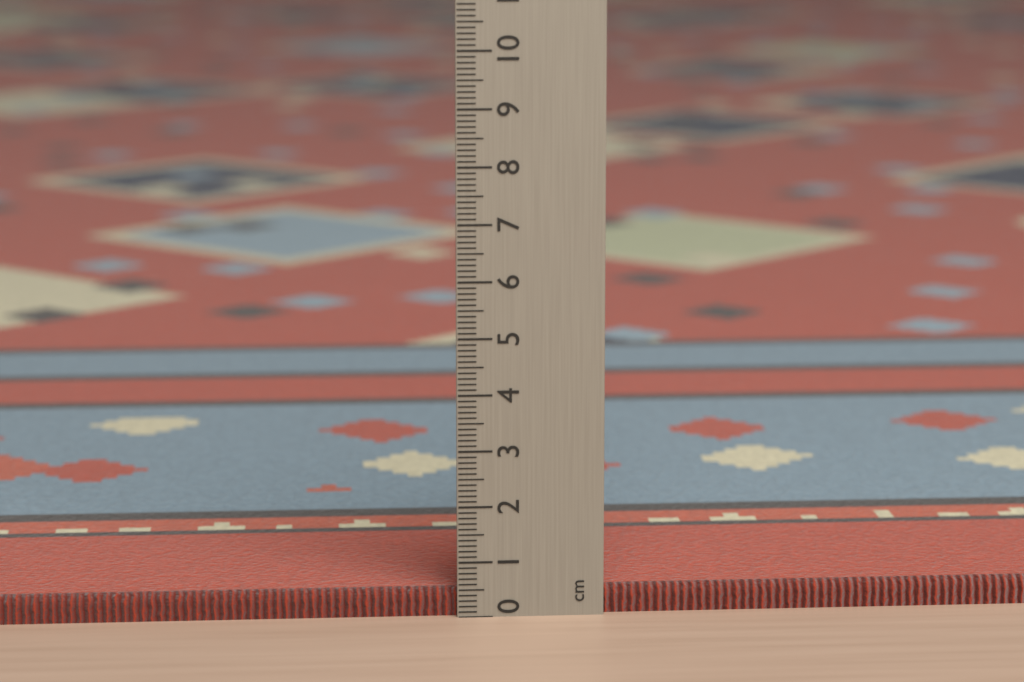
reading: 0.5 cm
